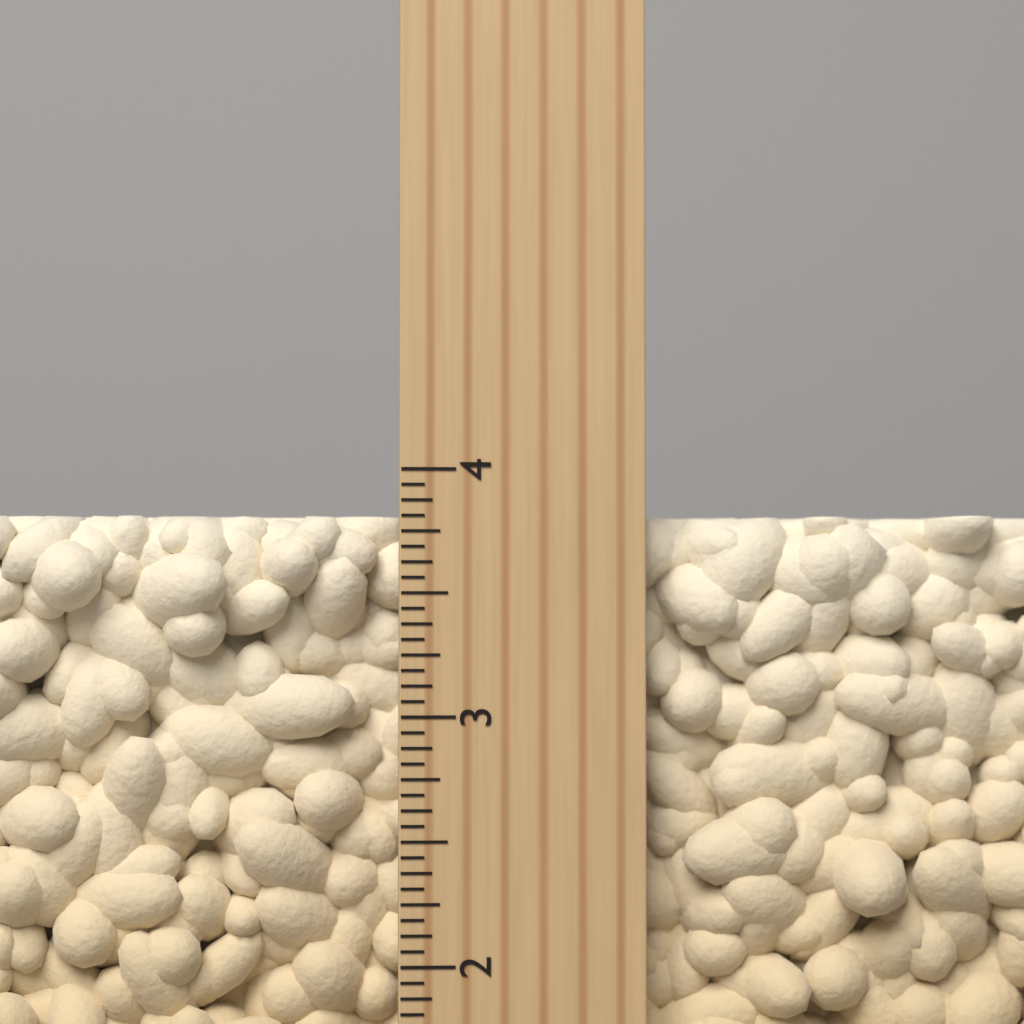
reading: 3.8125 inch
